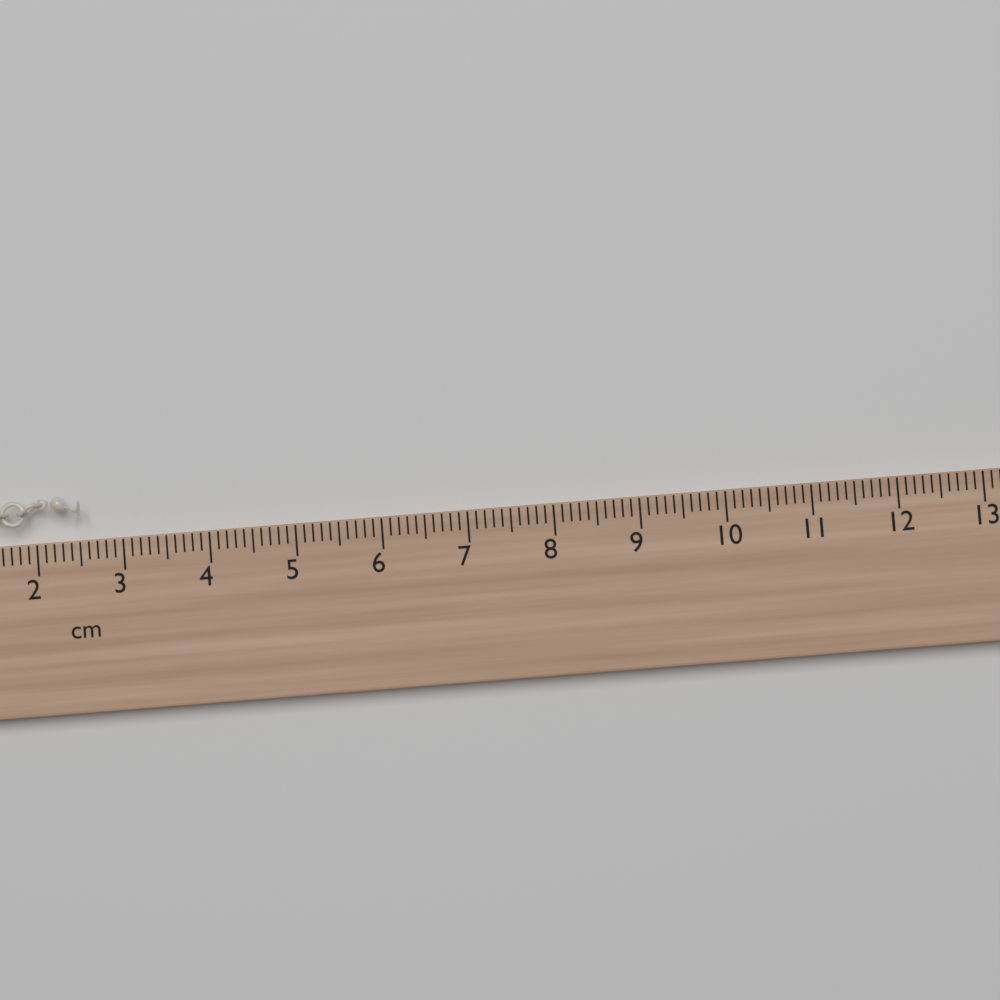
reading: 2.5 cm
